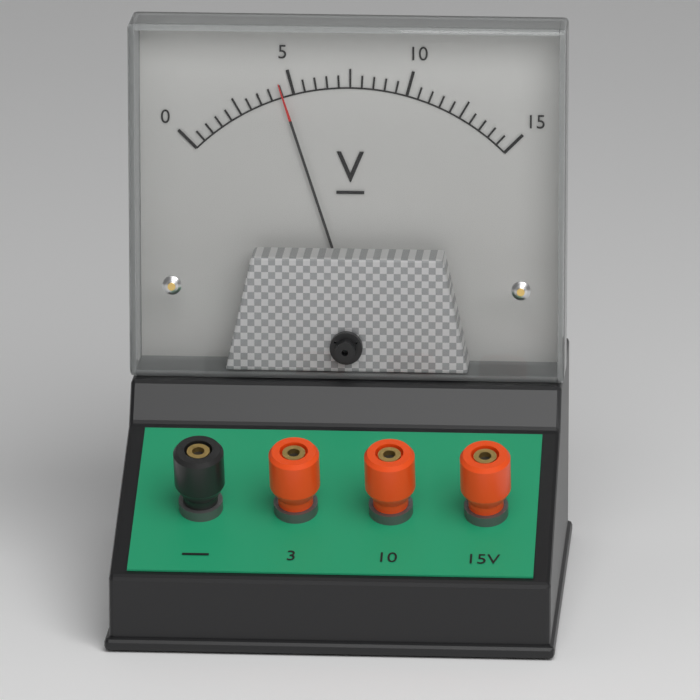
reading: 4.5 V
